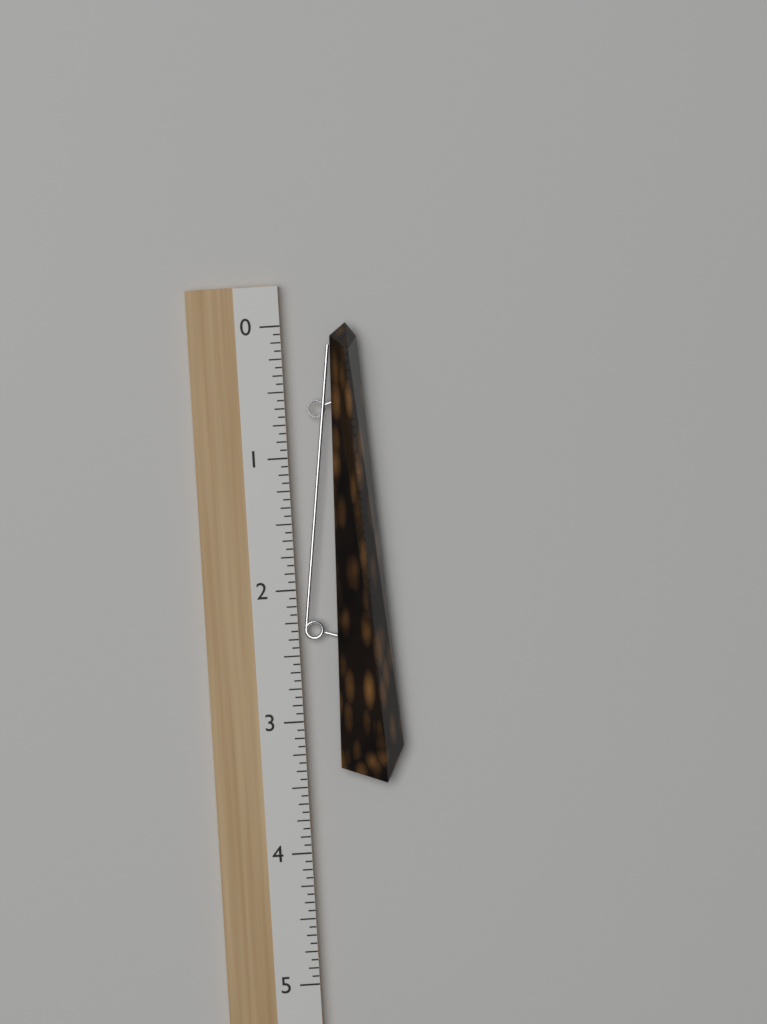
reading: 3.5000 (no unit)
